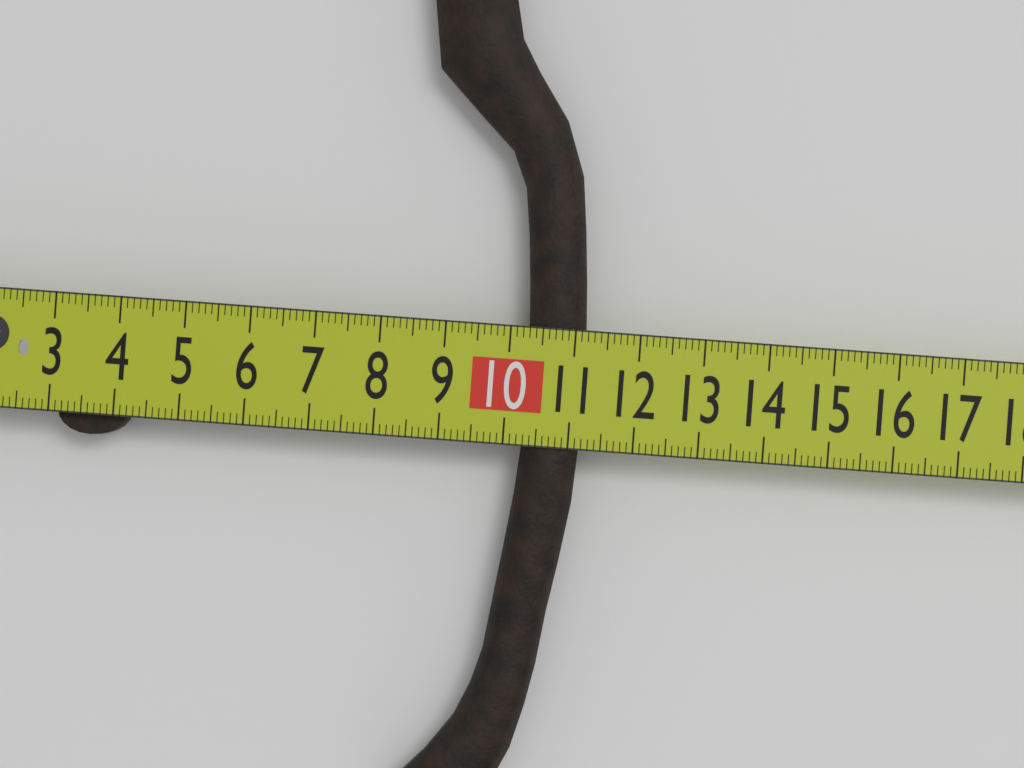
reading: 11.2 cm
